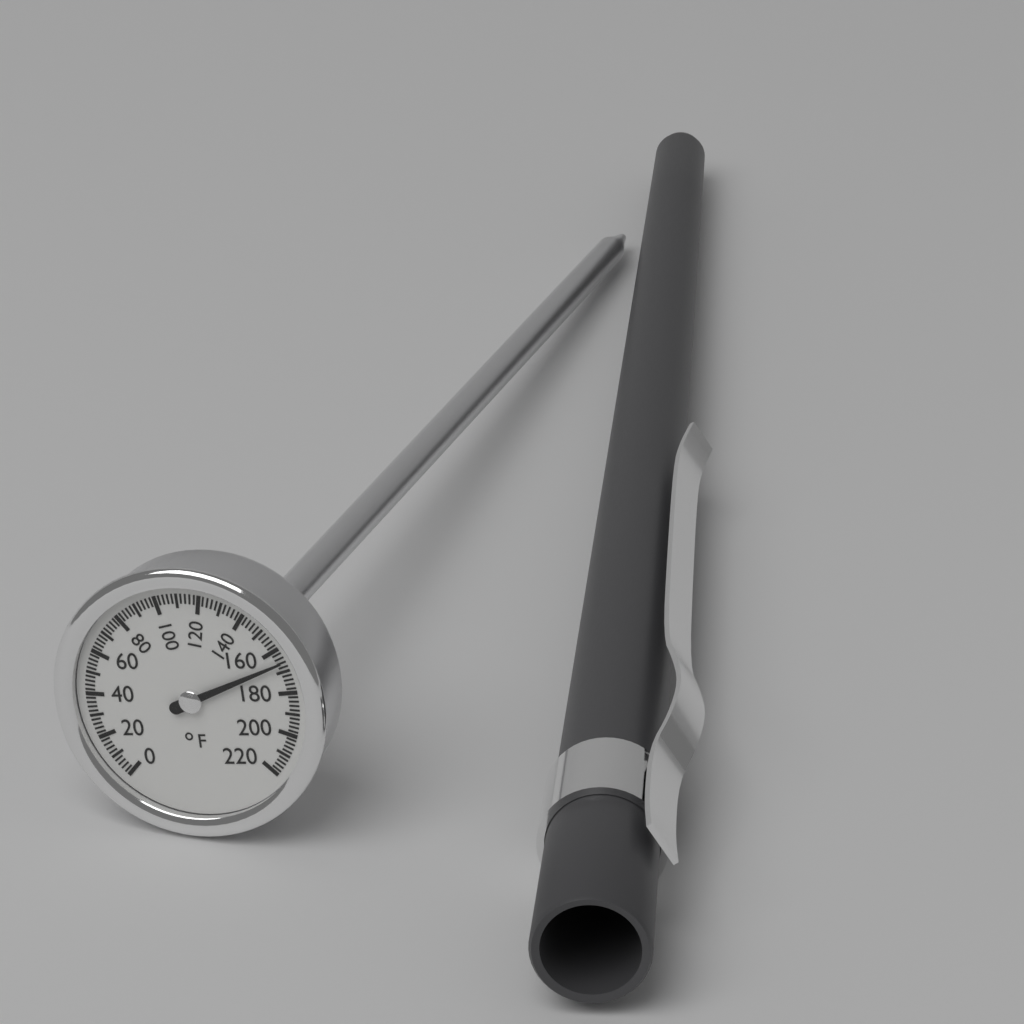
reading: 166 °F
